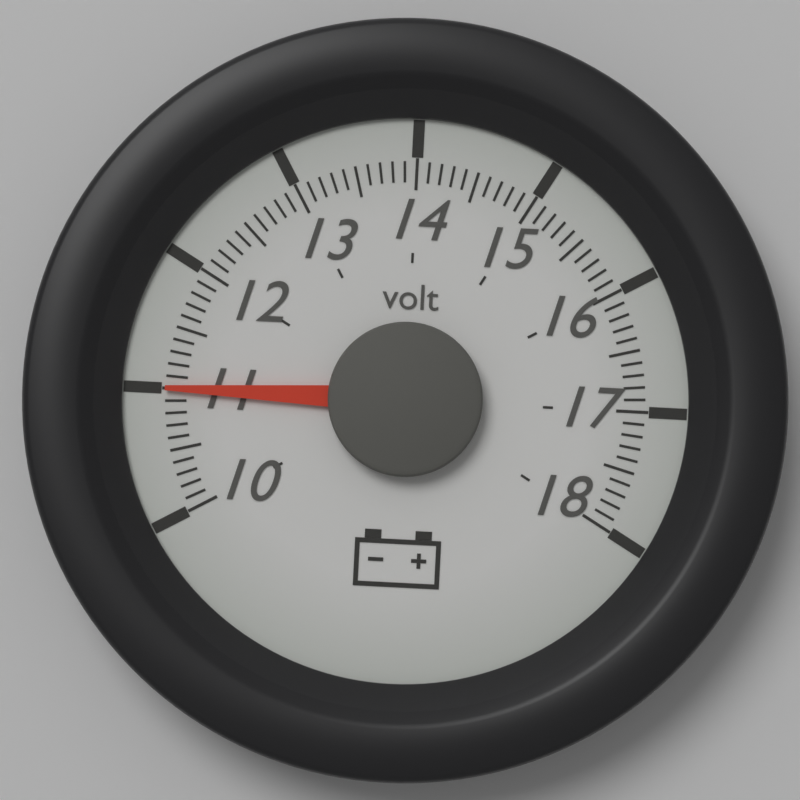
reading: 11.0 volt
